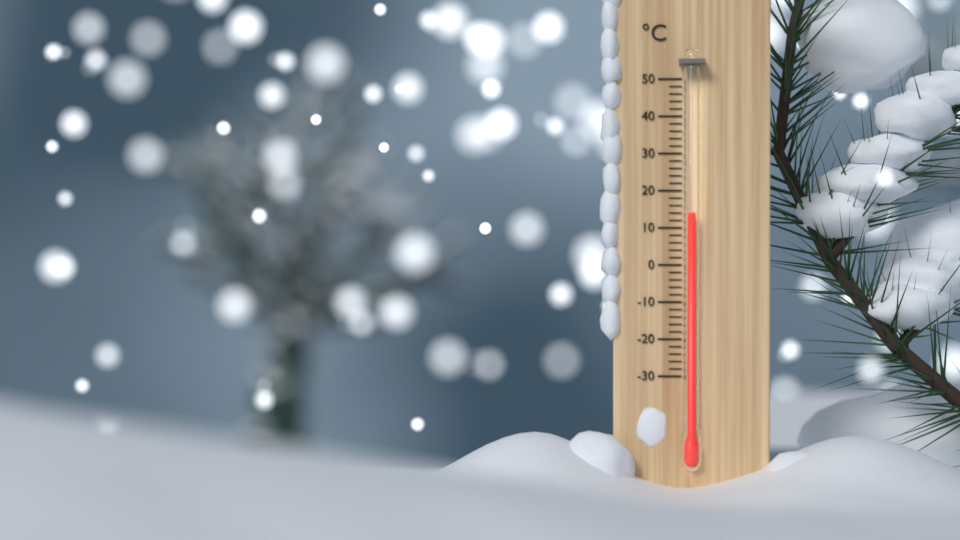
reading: 14 °C
